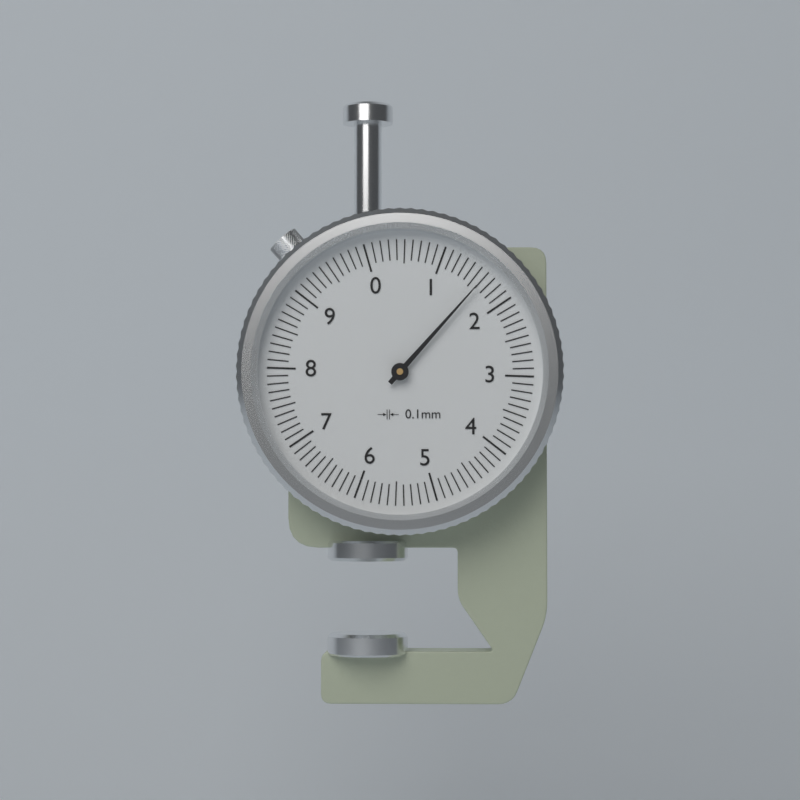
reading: 1.6 mm
